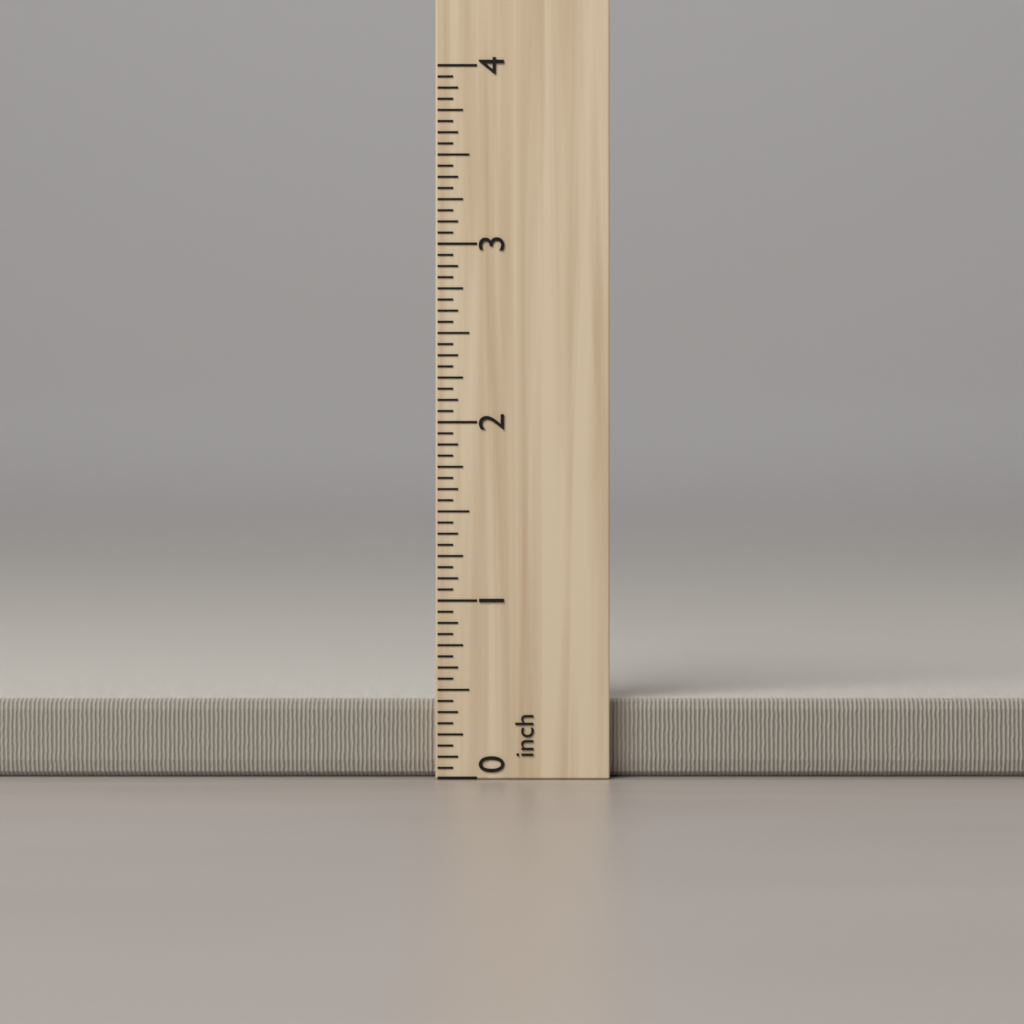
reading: 0.4400 inch
